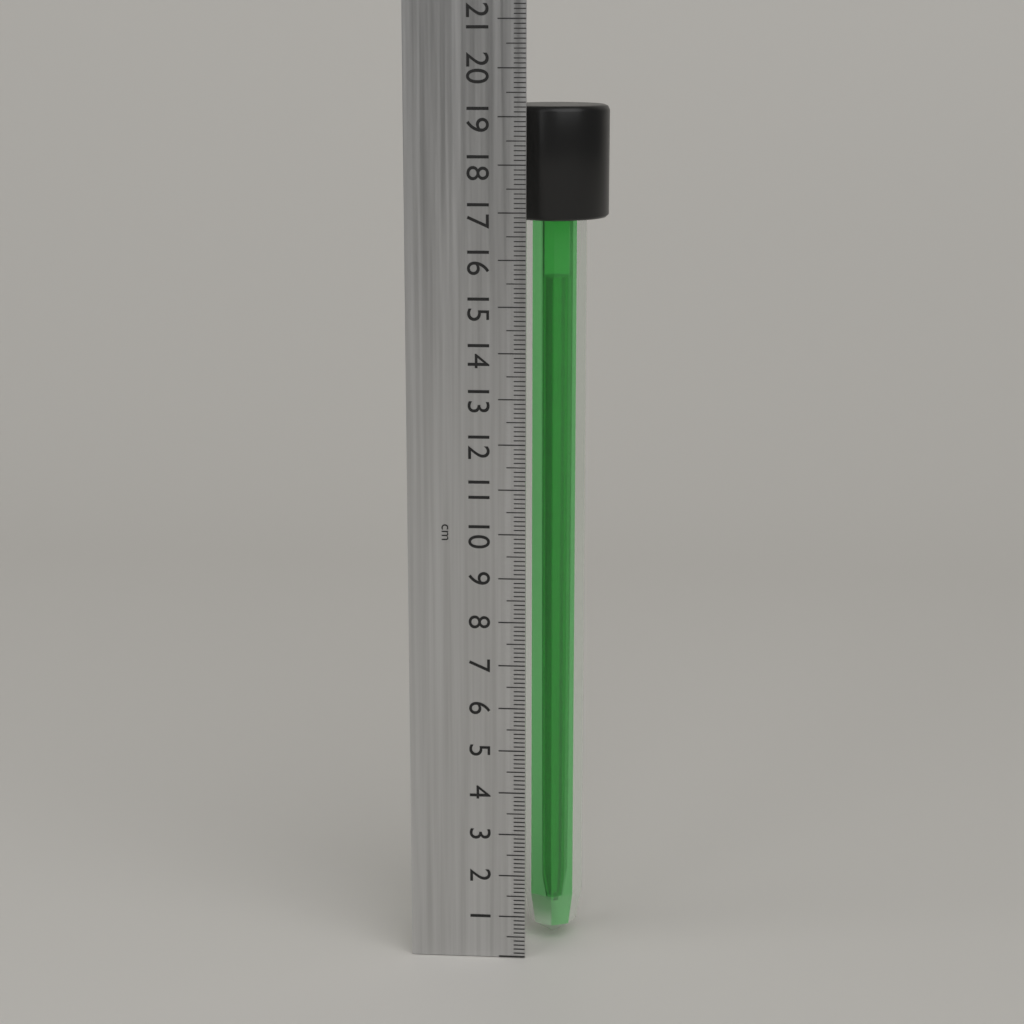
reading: 19.2 cm
